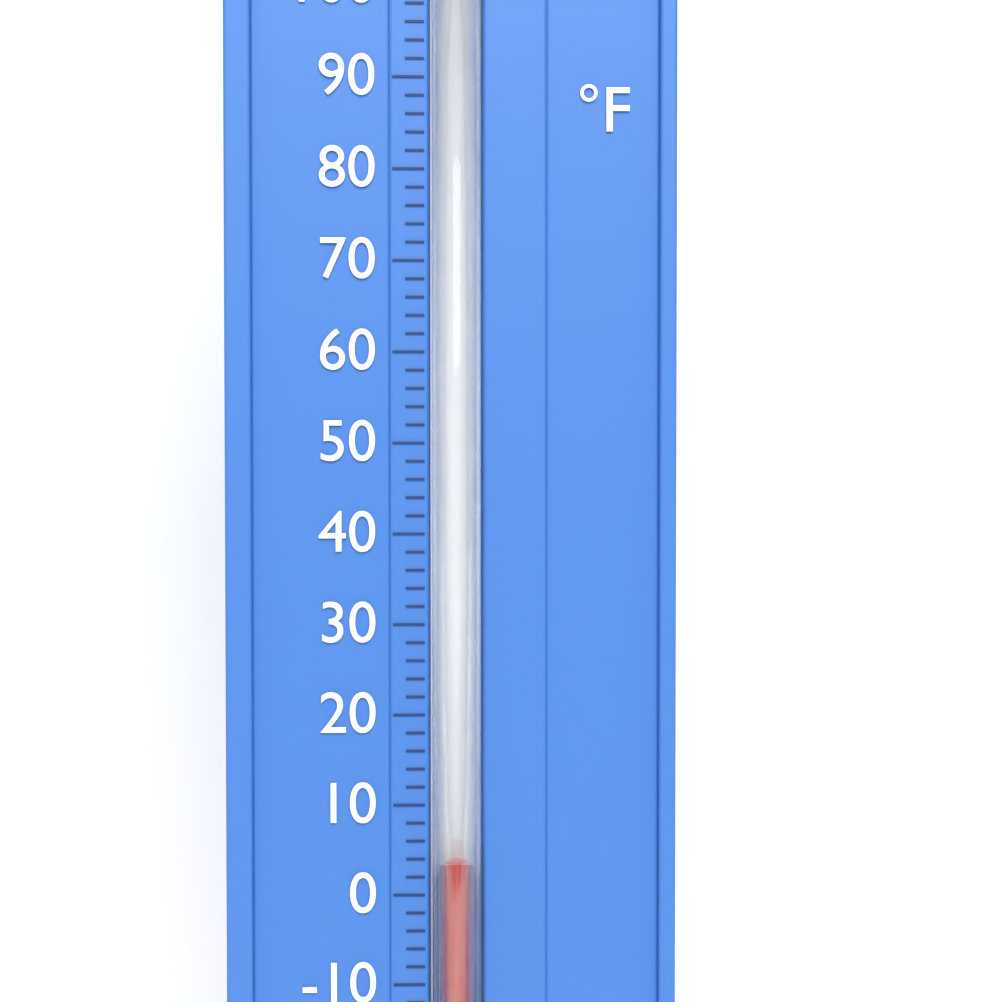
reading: 4 °F
